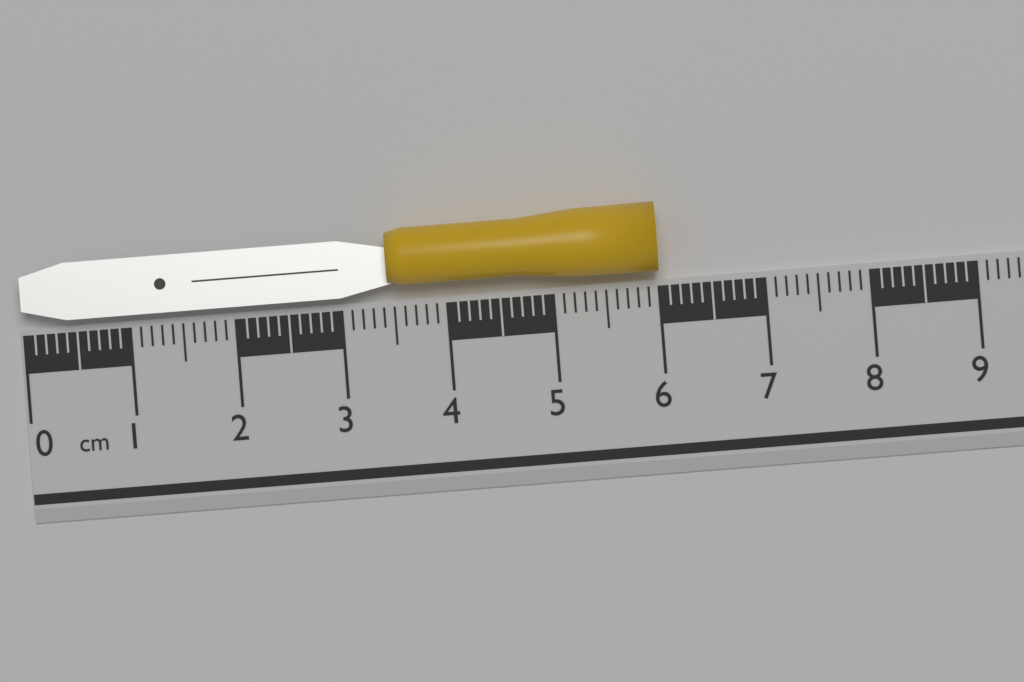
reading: 6.0 cm
